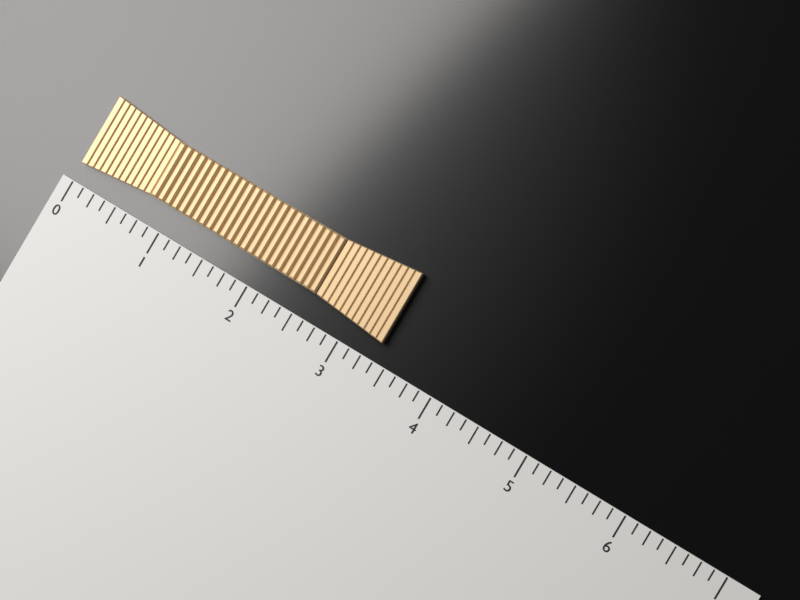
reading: 3.375 (no unit)
